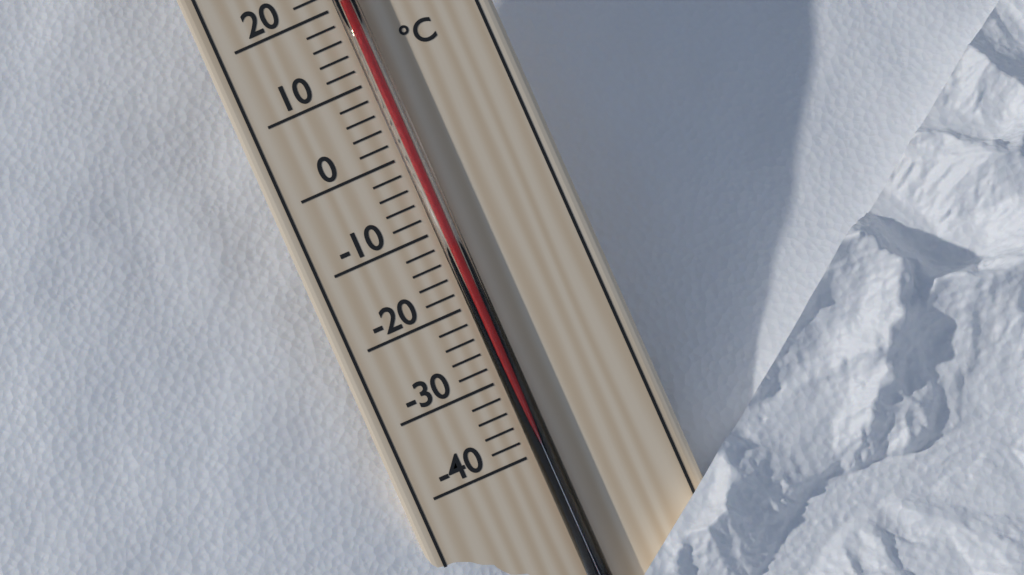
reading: 20 °C
